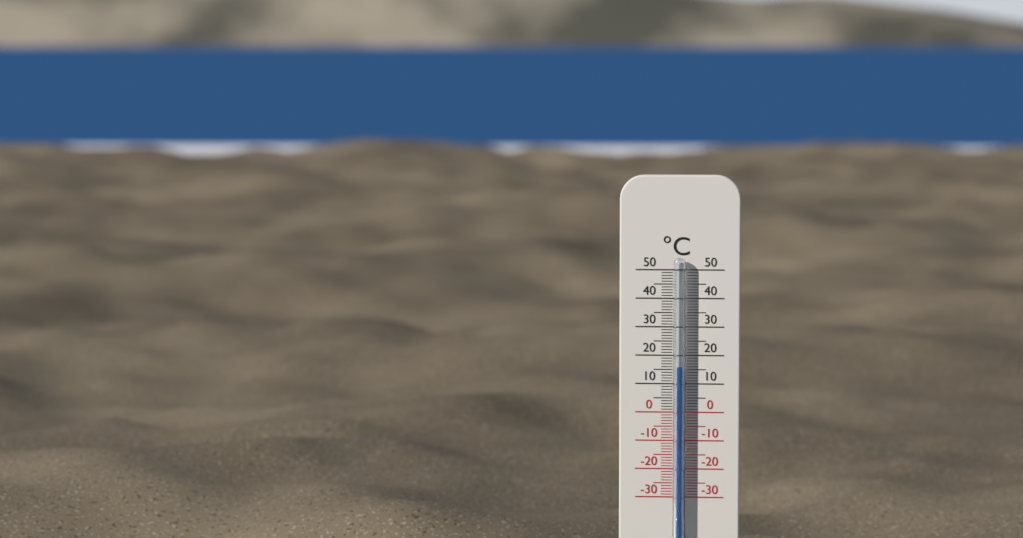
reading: 16 °C
